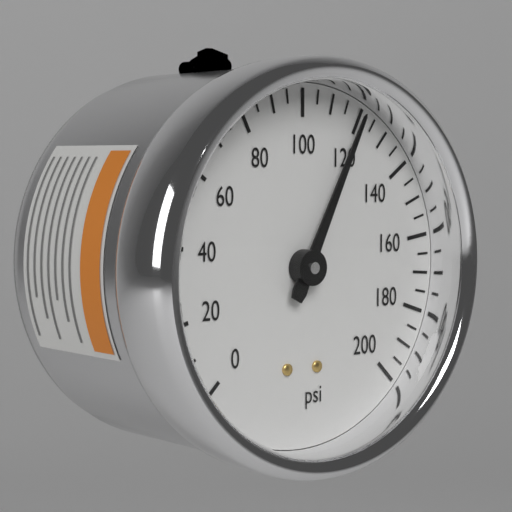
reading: 120 psi
